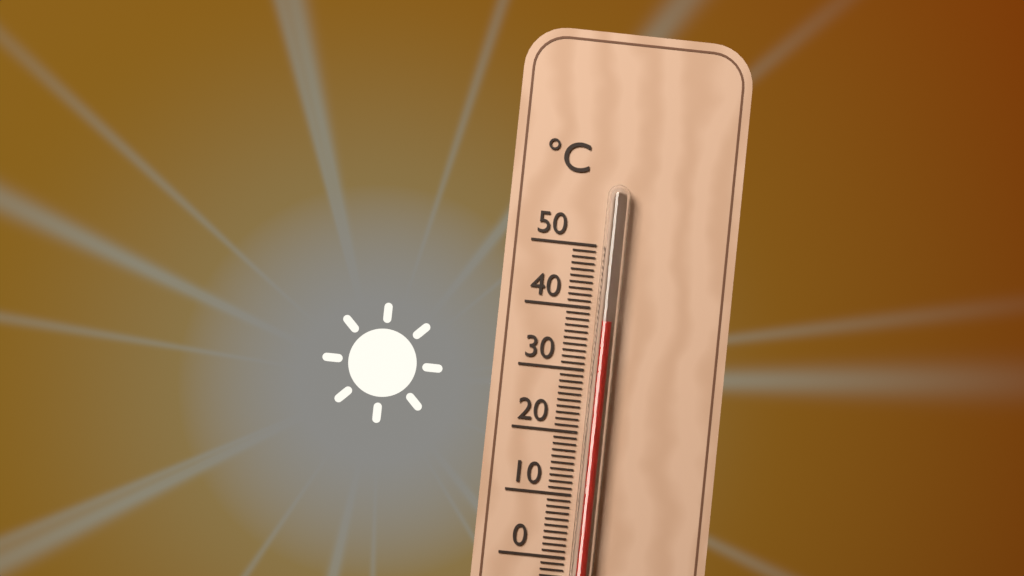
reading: 38 °C
